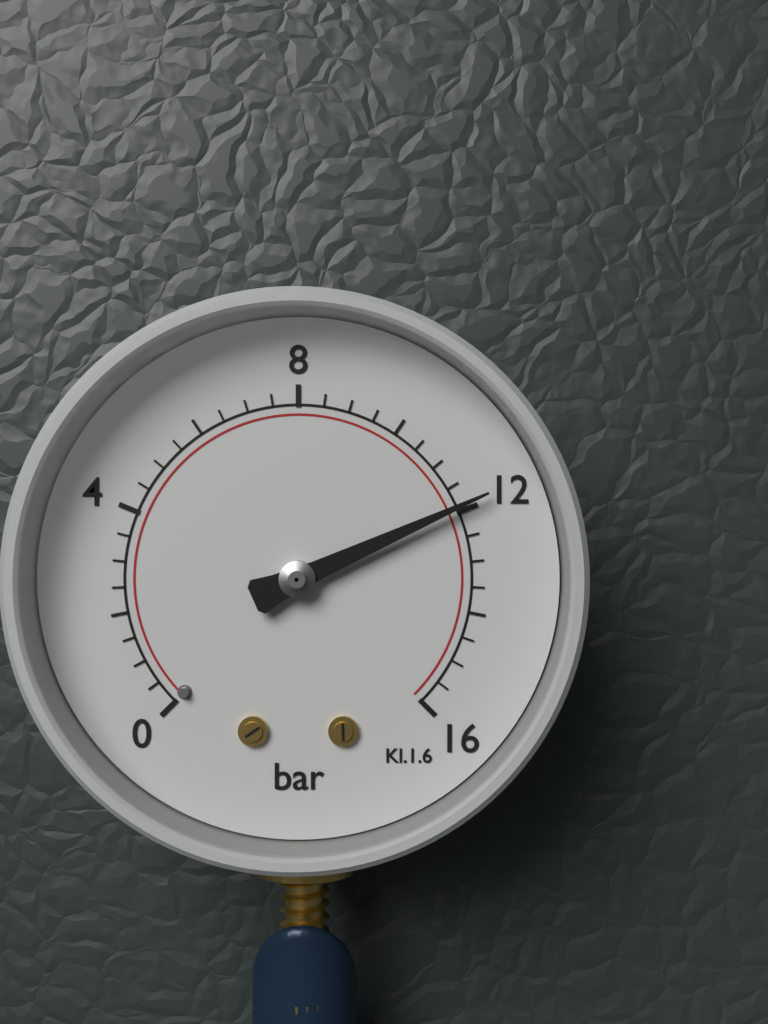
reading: 11.9 bar
